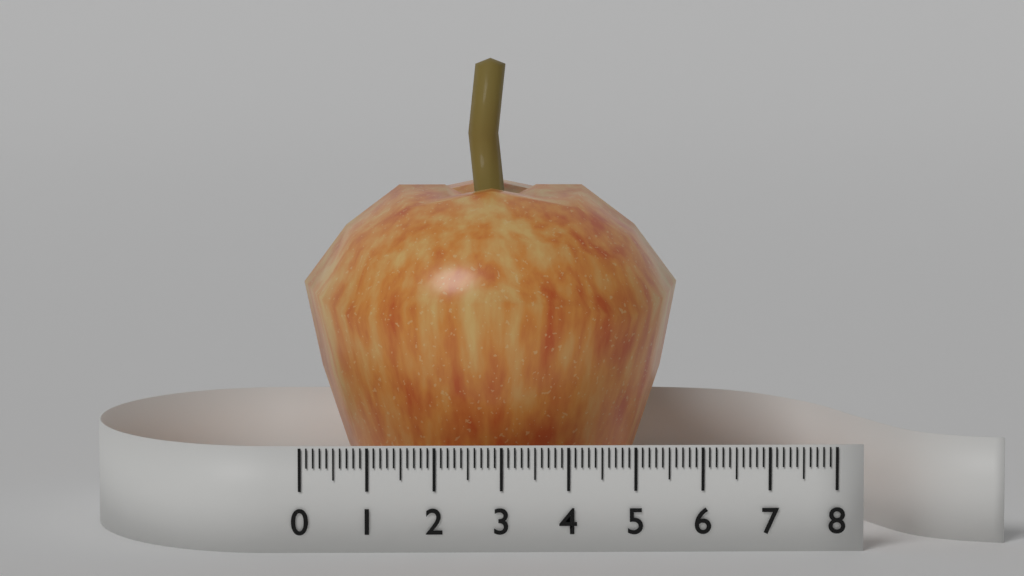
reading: 5.8 (no unit)
